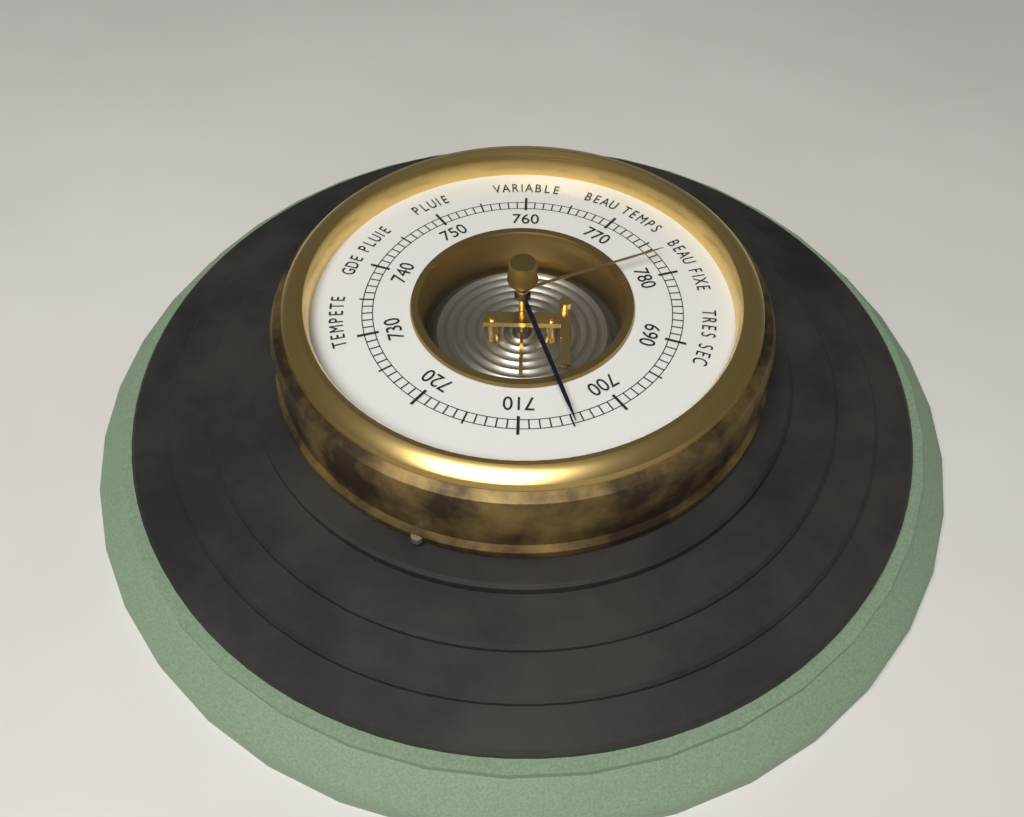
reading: 705 (no unit)
